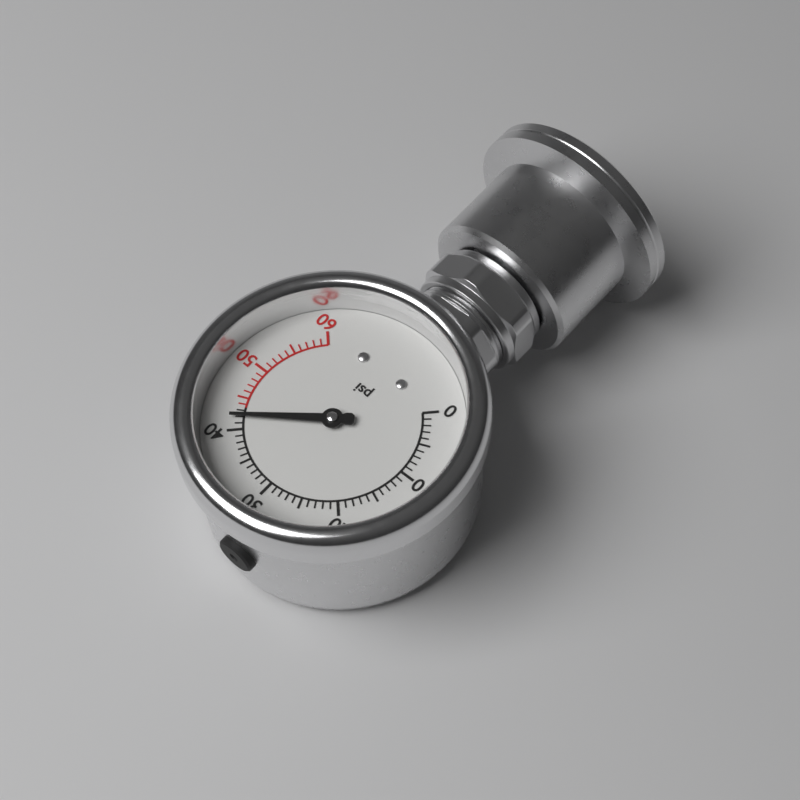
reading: 42 psi
